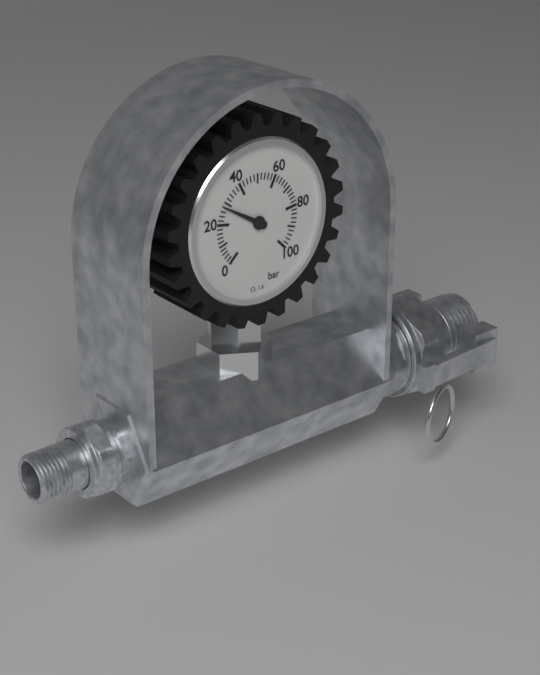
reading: 28 bar
